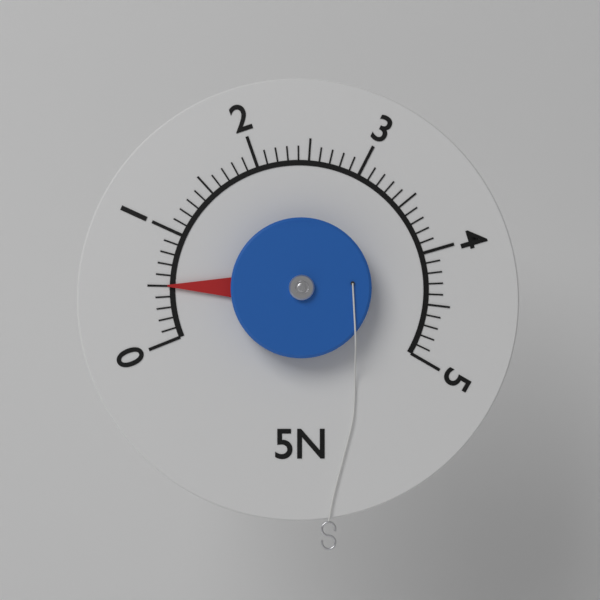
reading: 0.5 N
